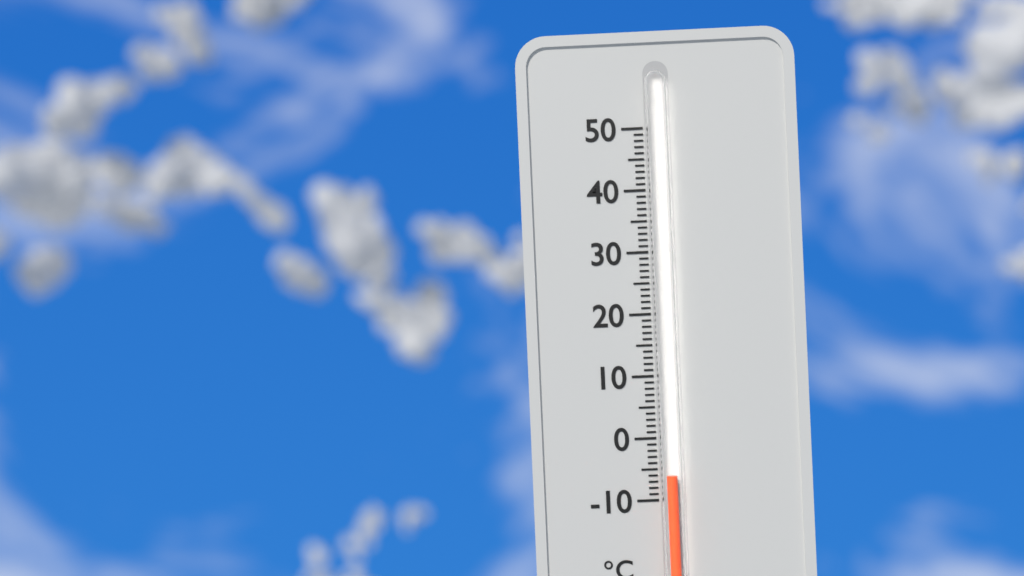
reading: -6 °C
